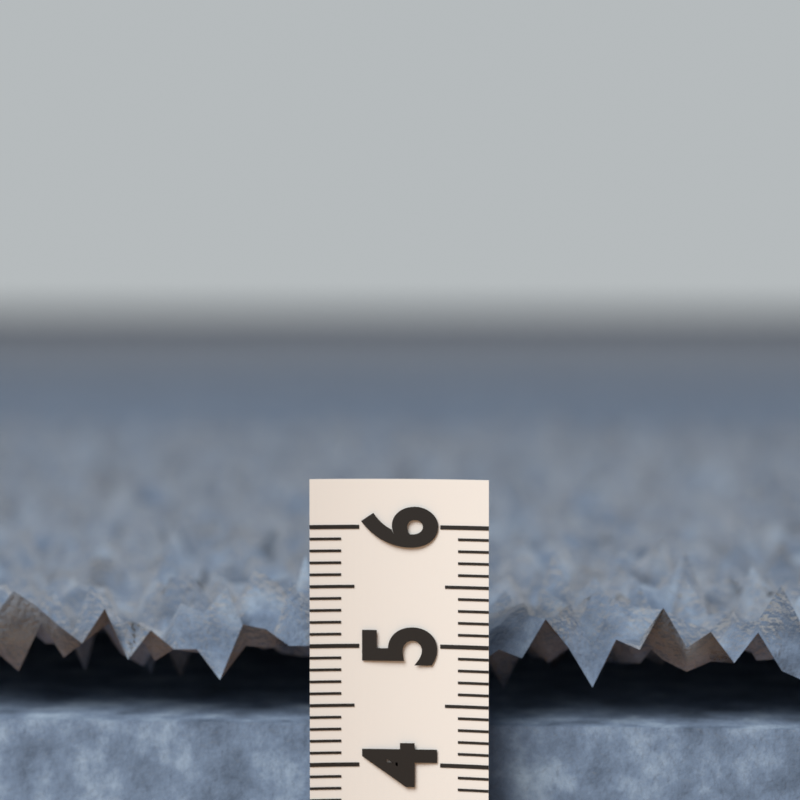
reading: 5.6 (no unit)
